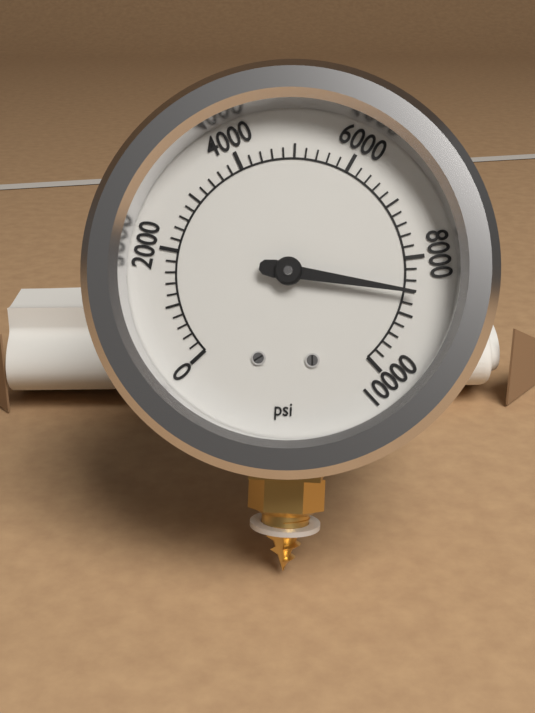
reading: 8600 psi
